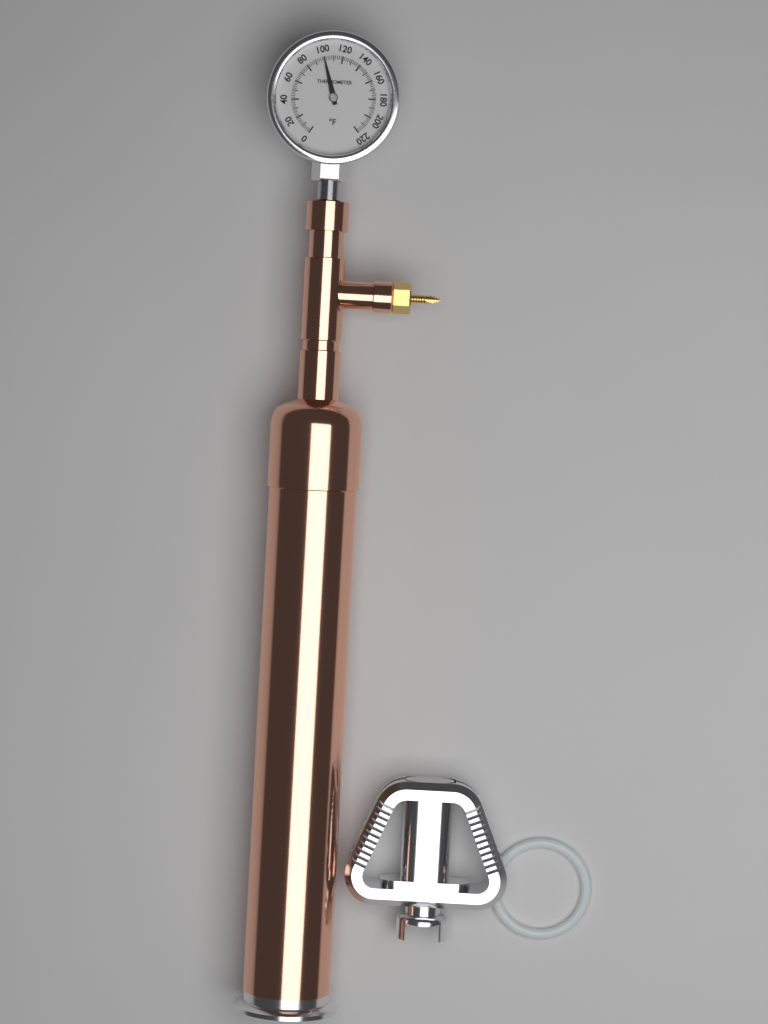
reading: 100 °F
